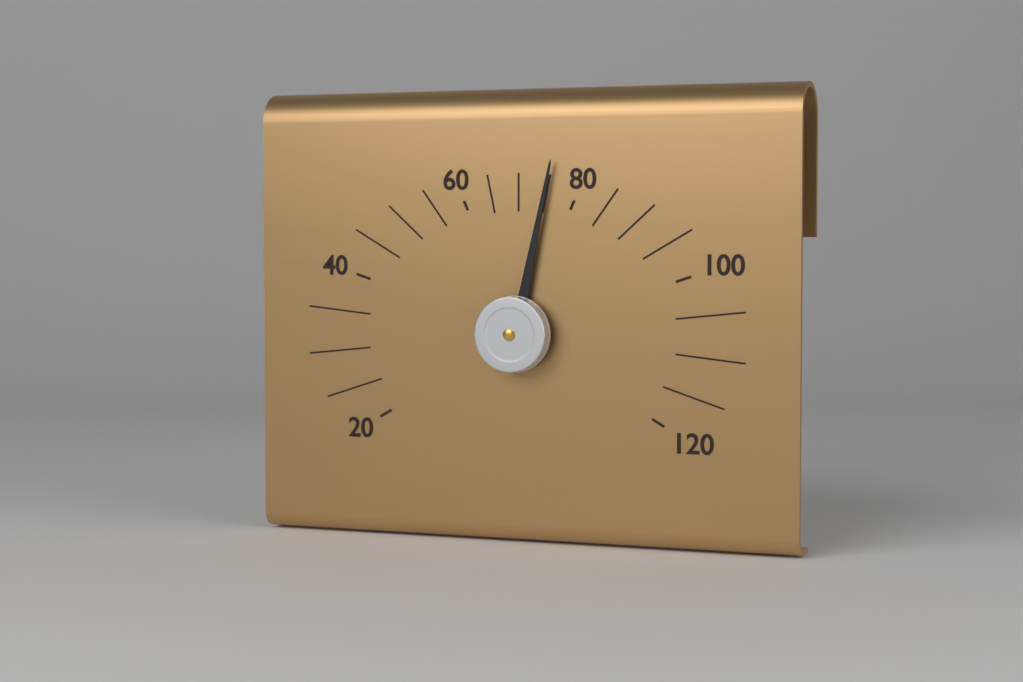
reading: 75 (no unit)
